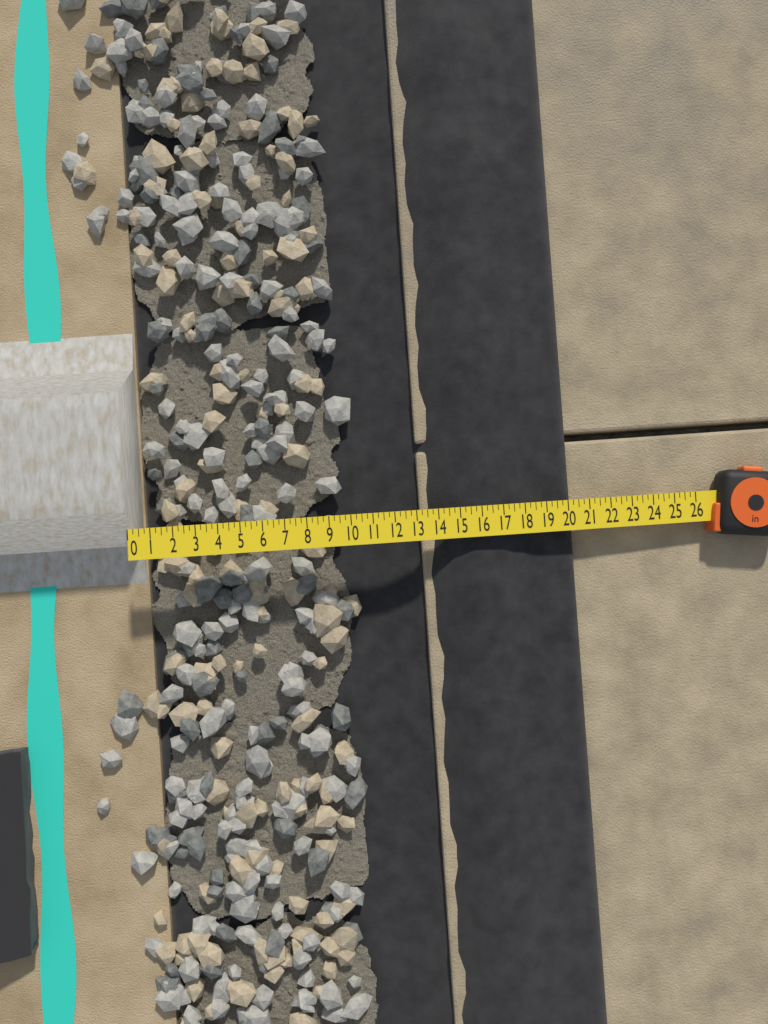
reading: 20.25 in
